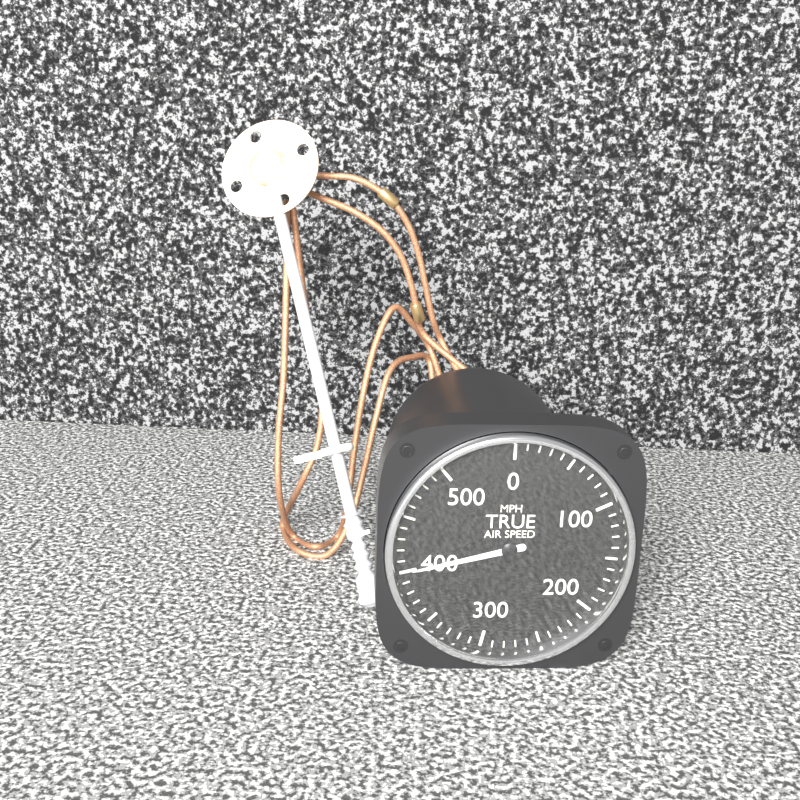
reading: 400 MPH
